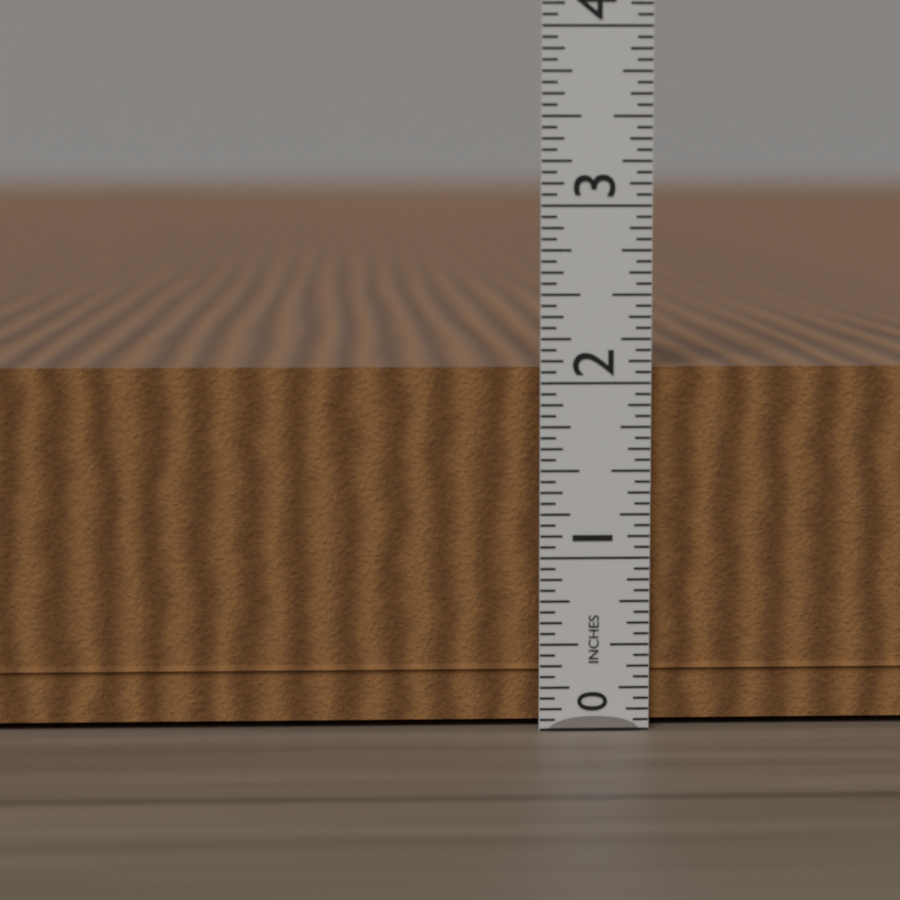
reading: 2.1250 in
